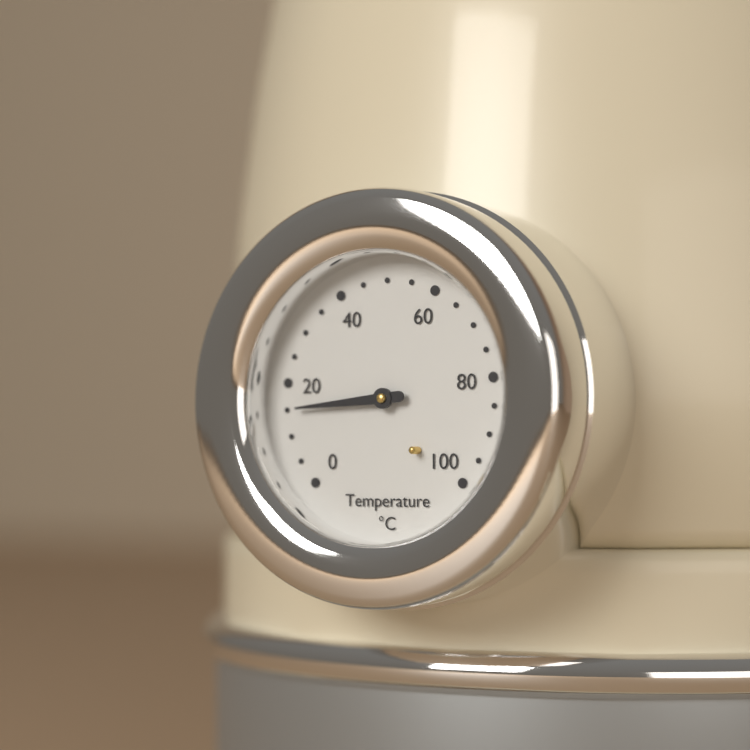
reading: 15 °C
